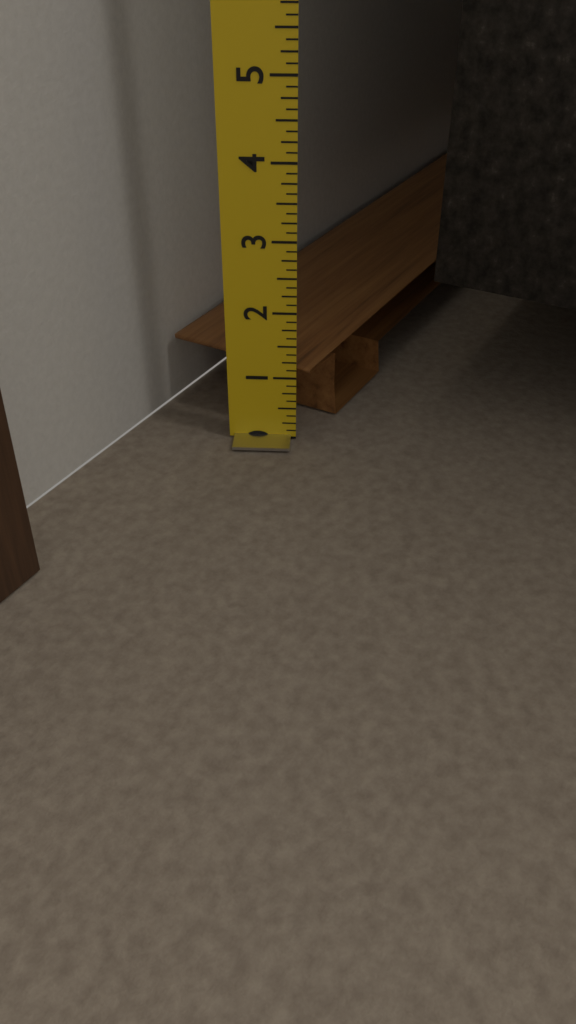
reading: 1.125 in
